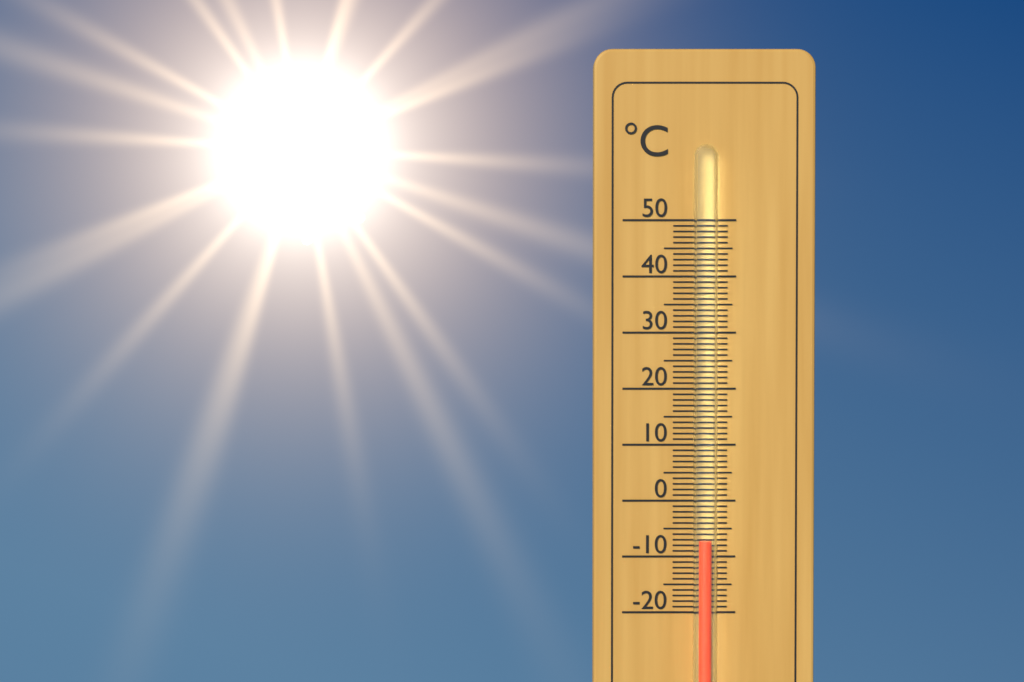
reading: -7 °C
